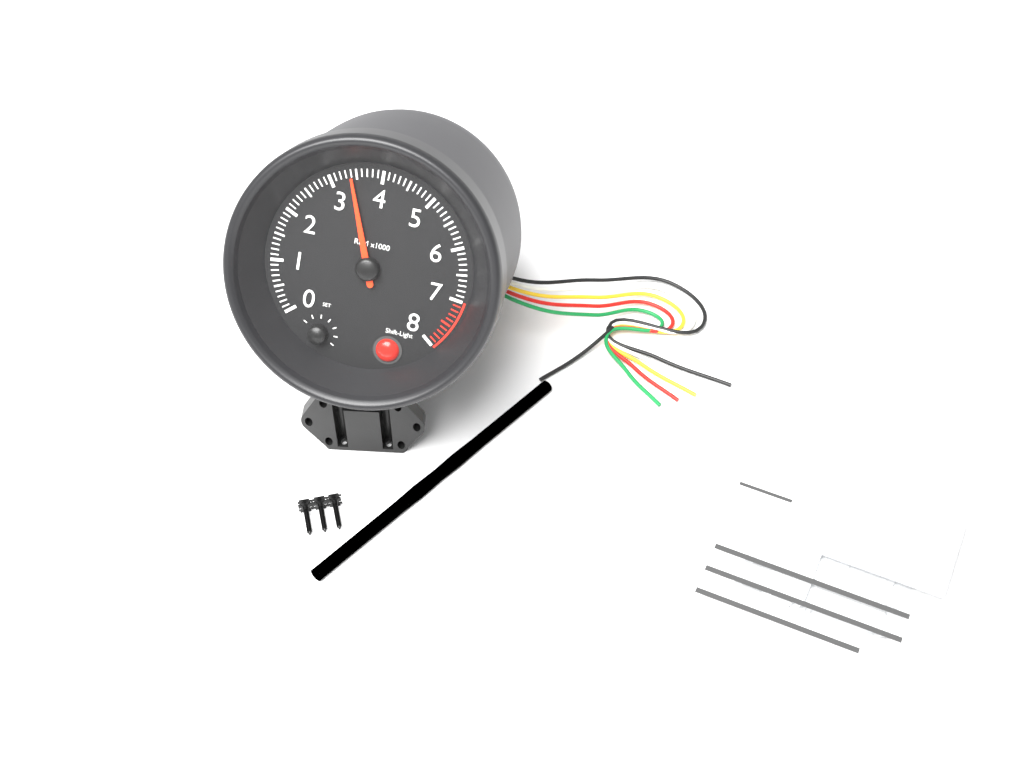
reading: 3400 RPM
